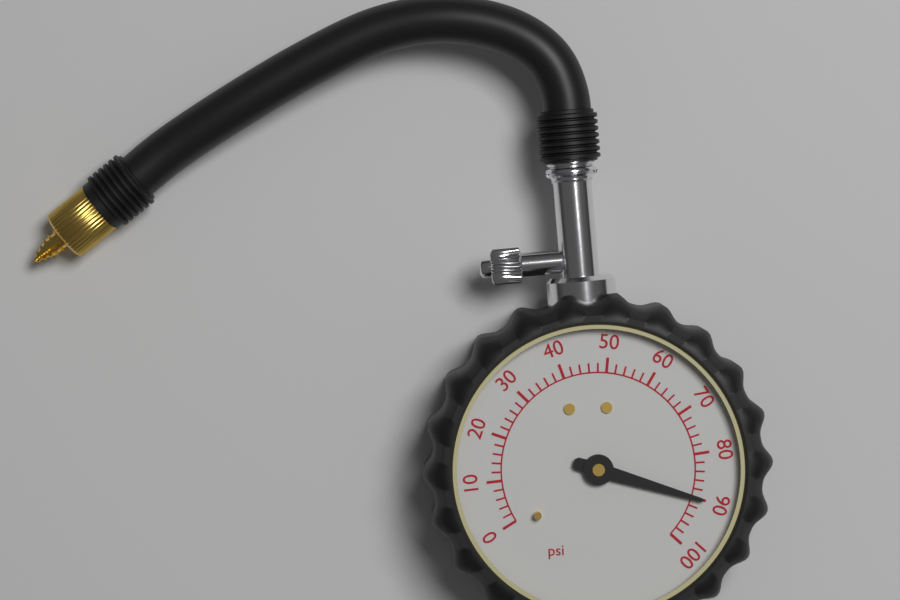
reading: 90 psi
